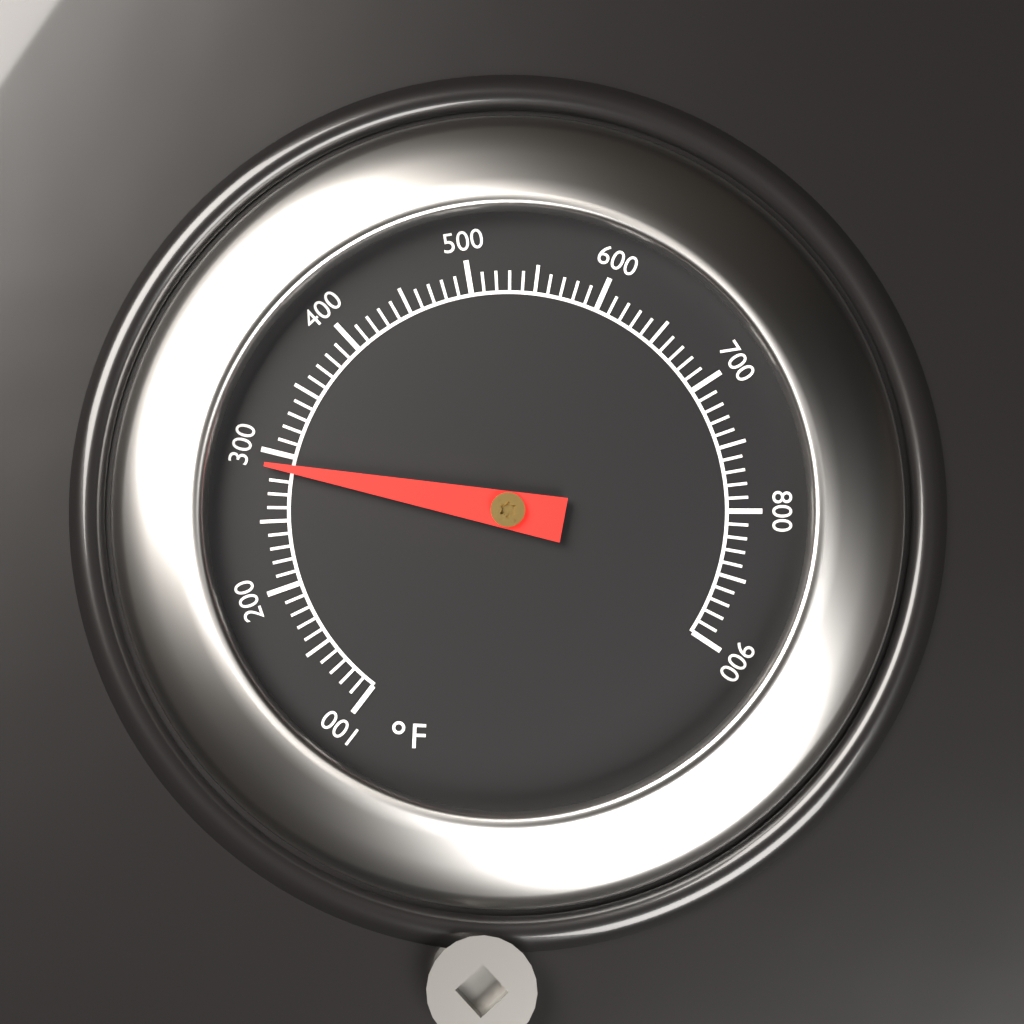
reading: 290 °F
